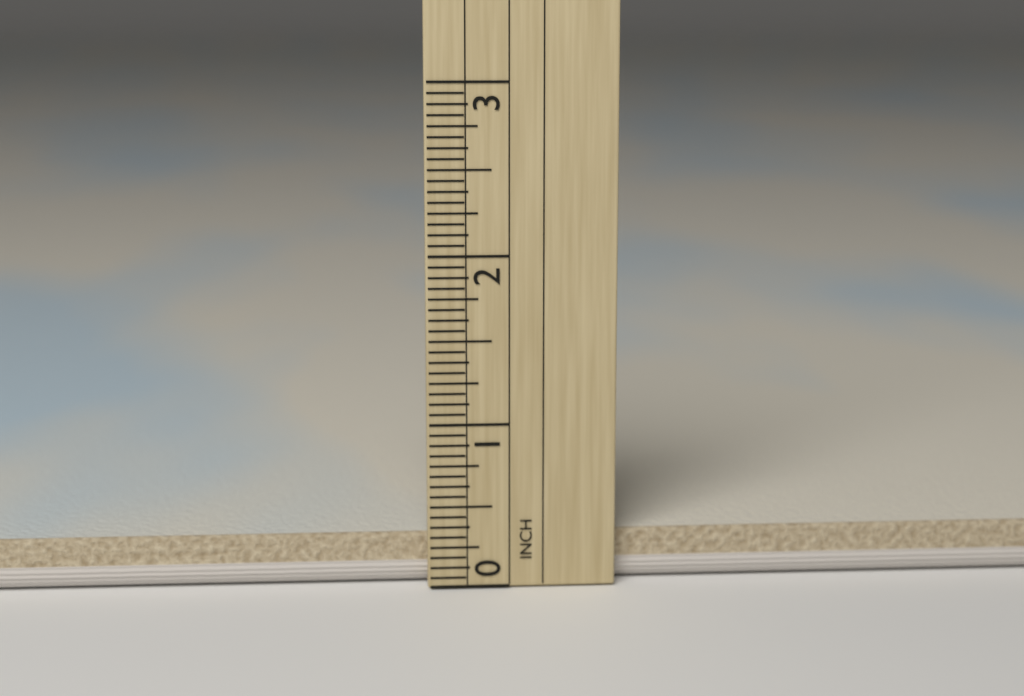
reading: 0.3125 in
